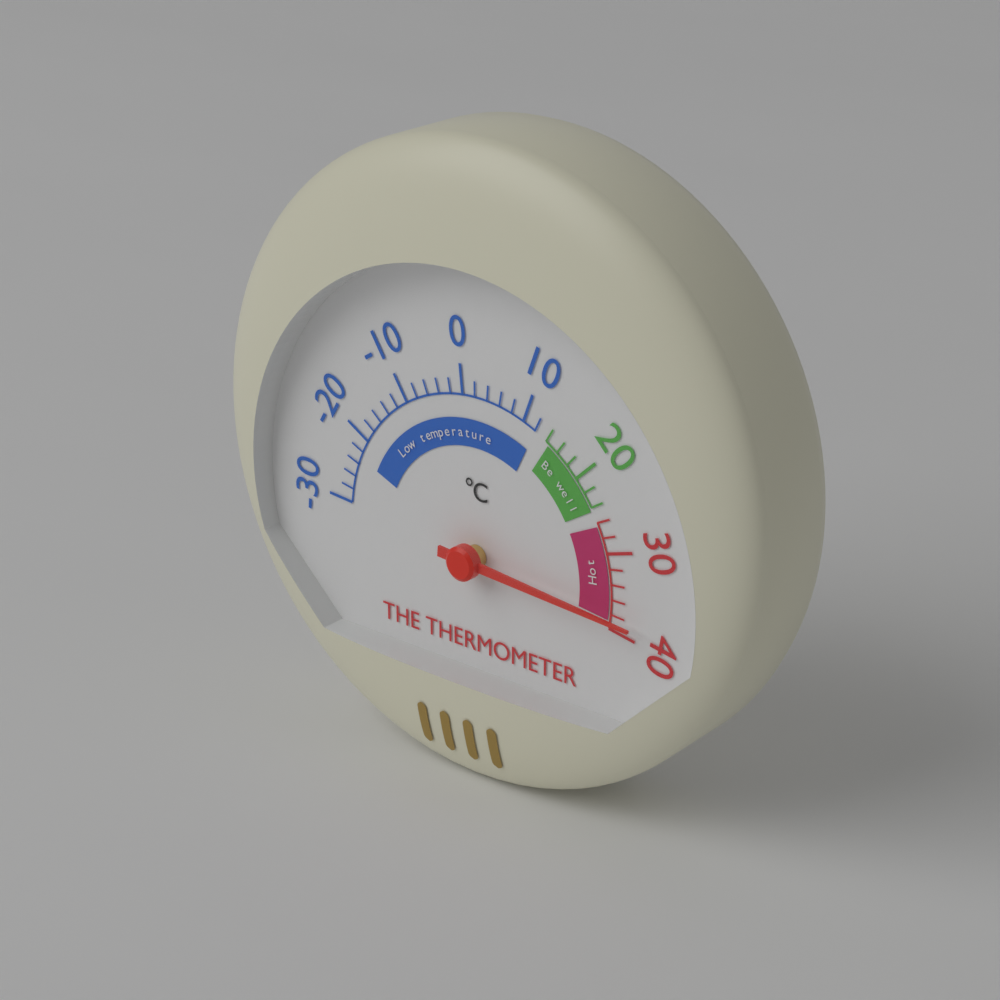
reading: 38 °C
